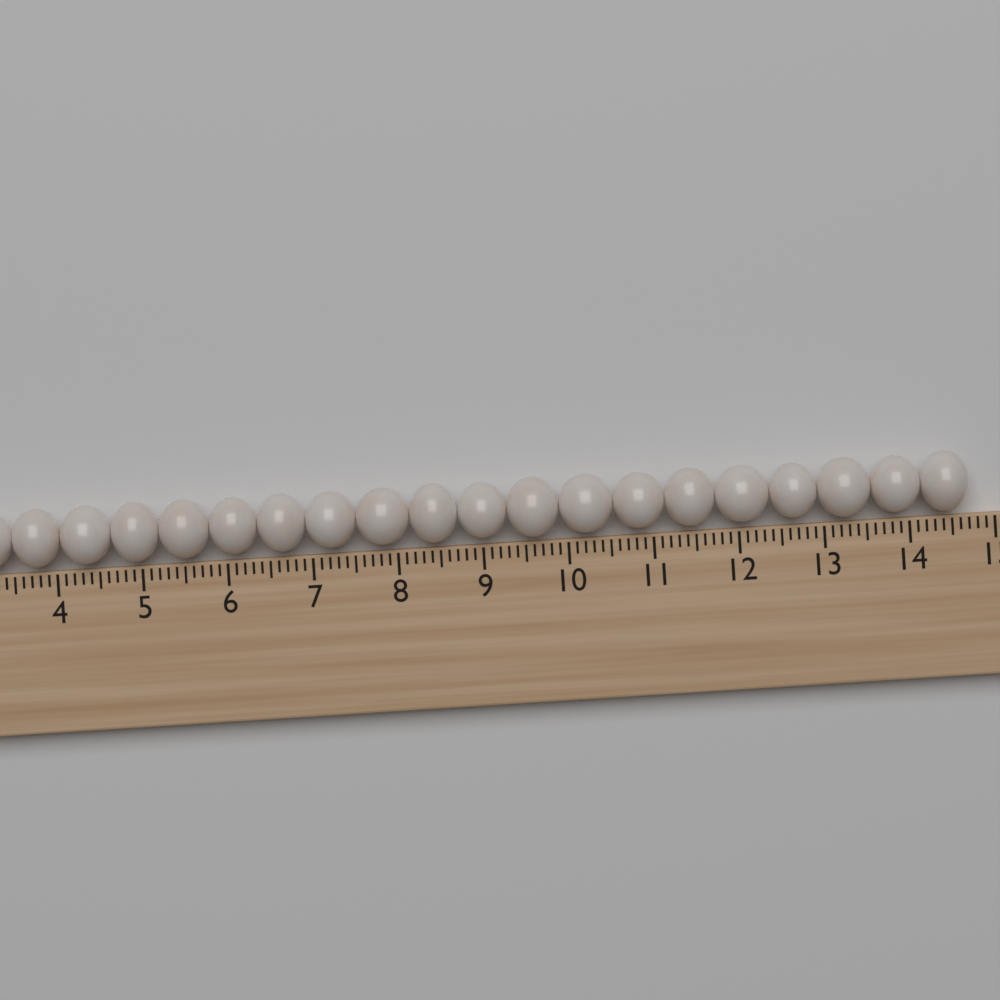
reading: 14.7 (no unit)
